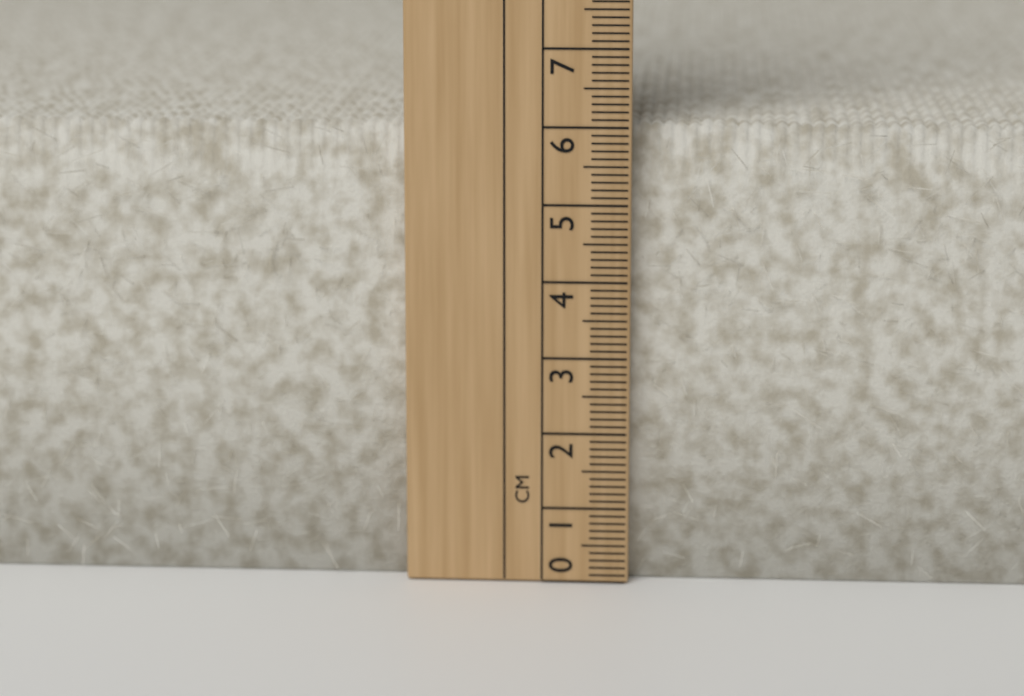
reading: 6.0 cm
